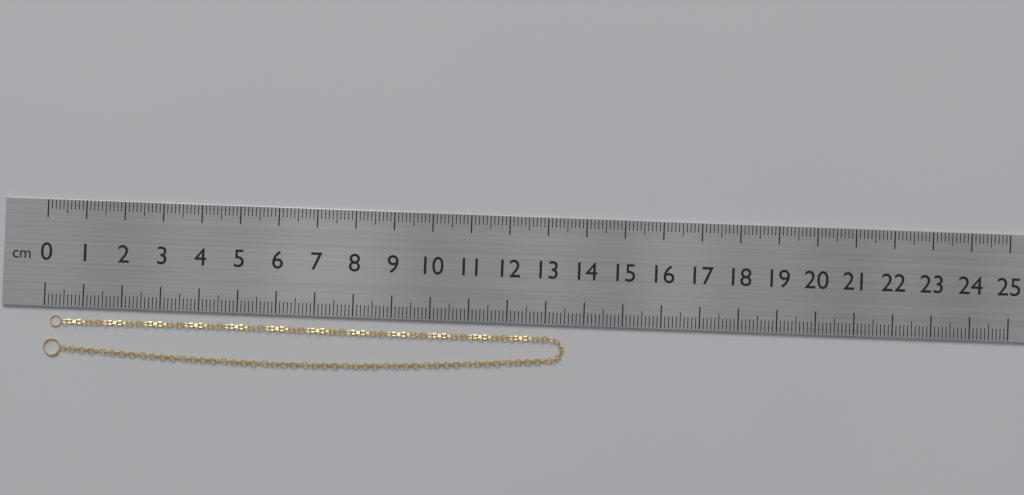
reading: 13.5 cm
